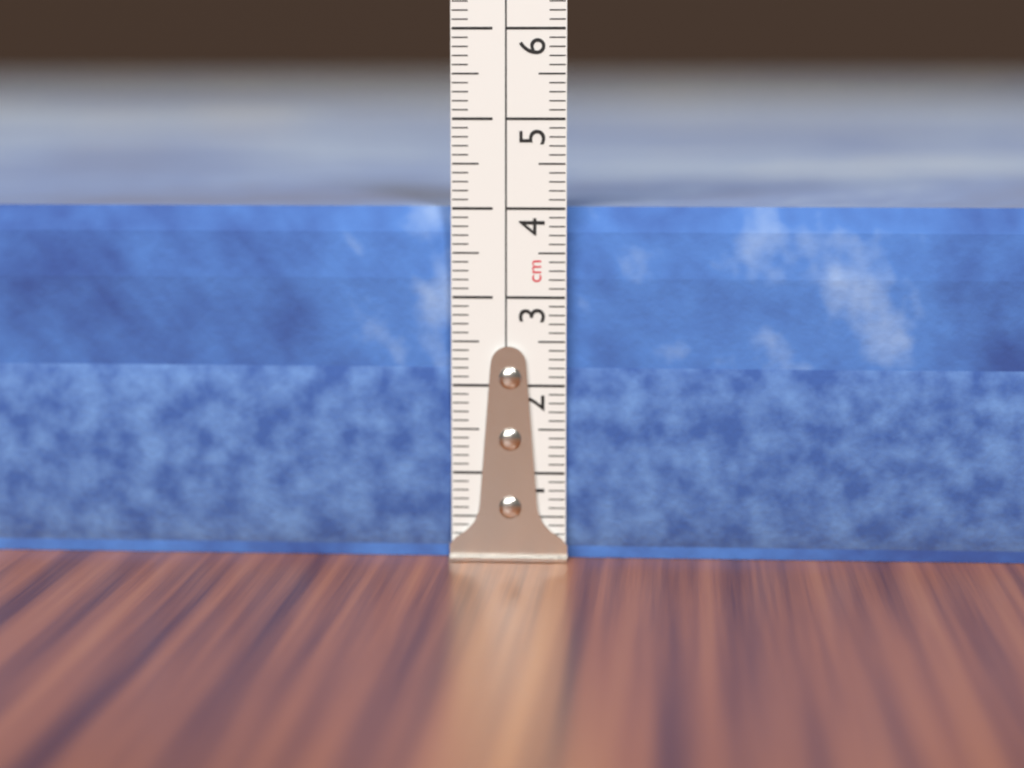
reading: 4.0 cm
